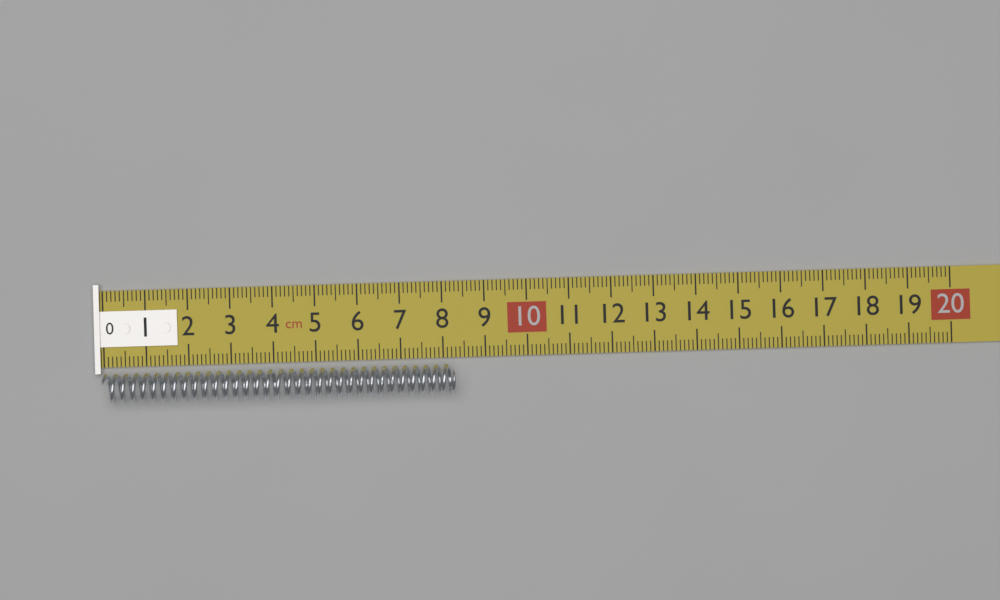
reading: 8.3 cm
